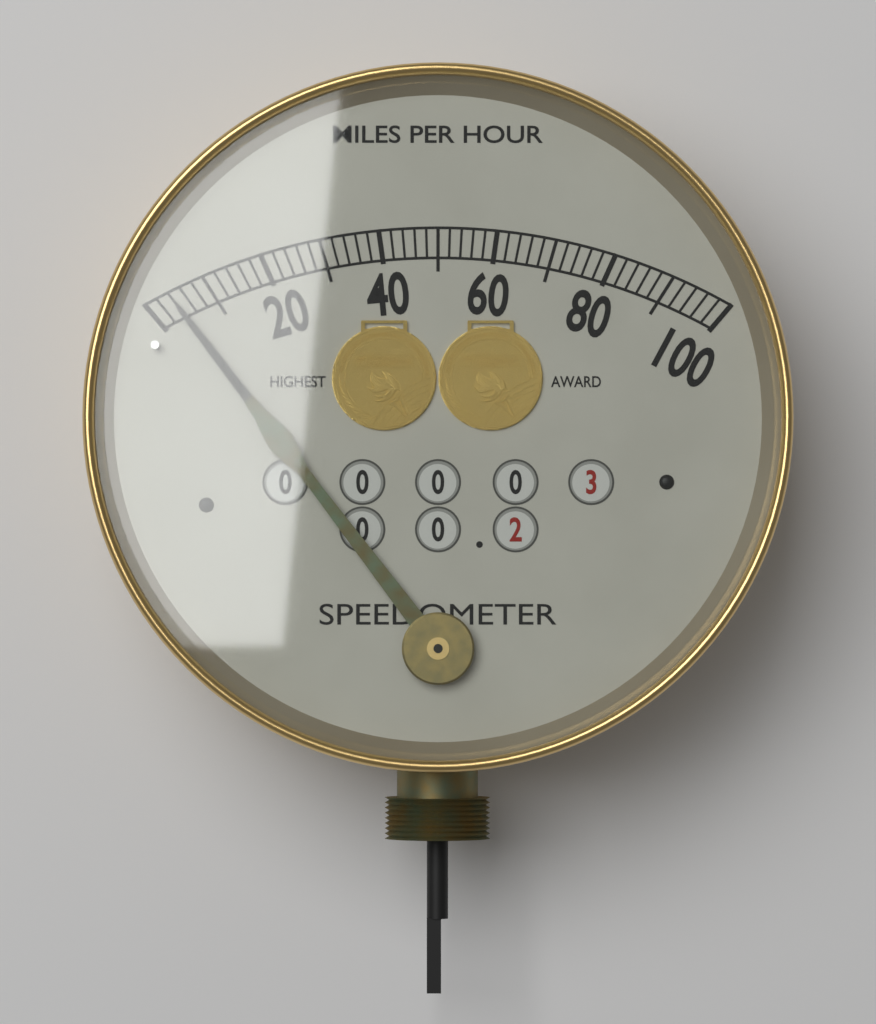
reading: 4 mph
